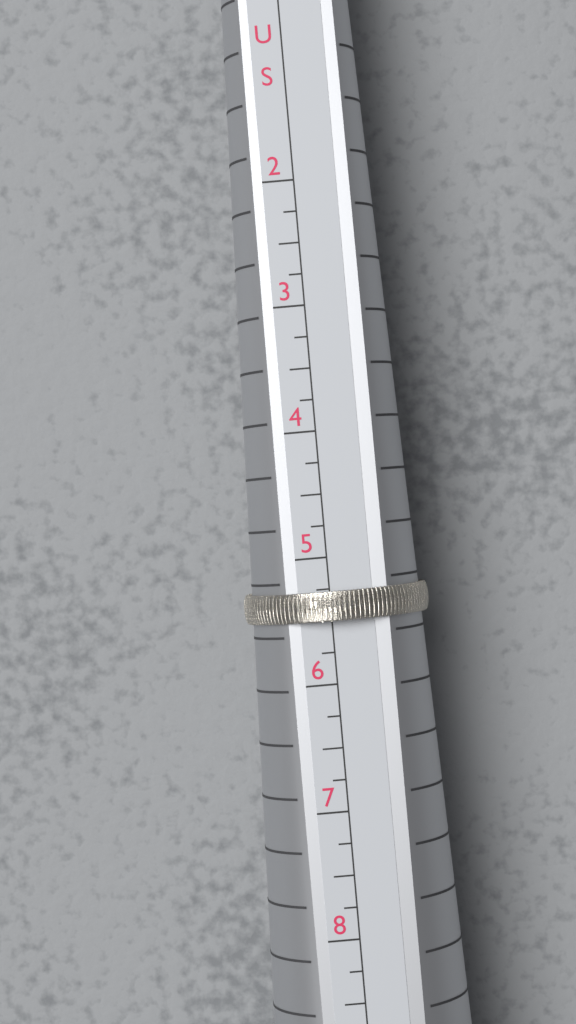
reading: 5.50 US
